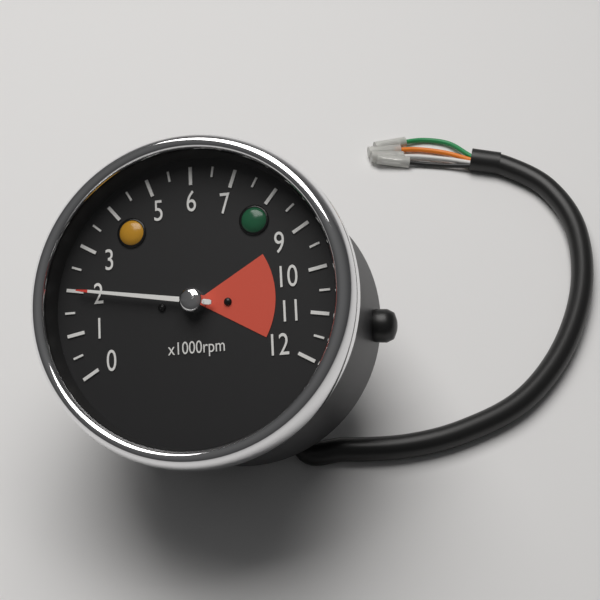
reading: 2.0 x1000rpm
